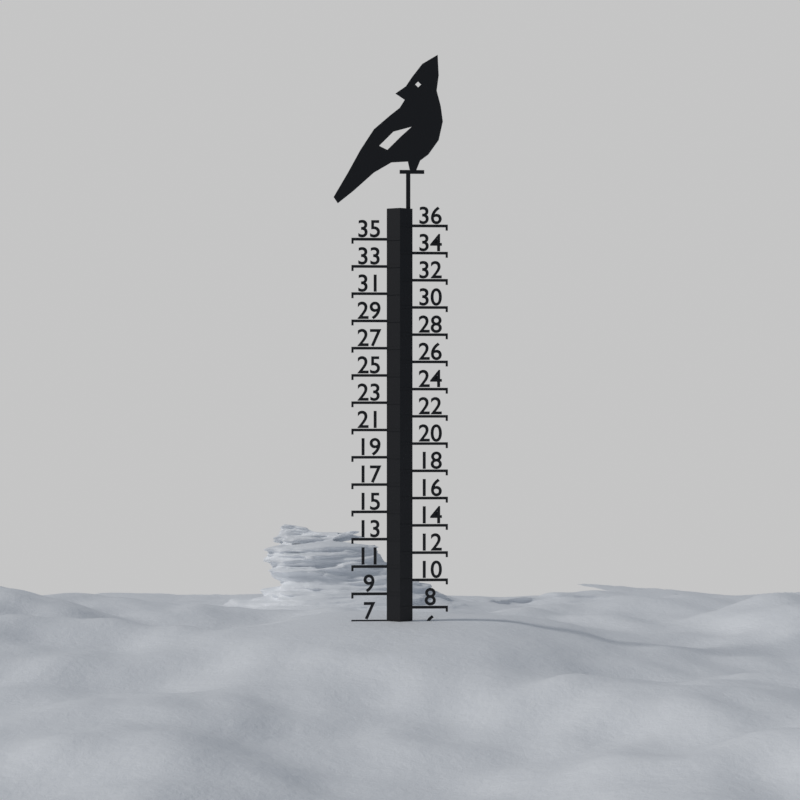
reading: 7 (no unit)
